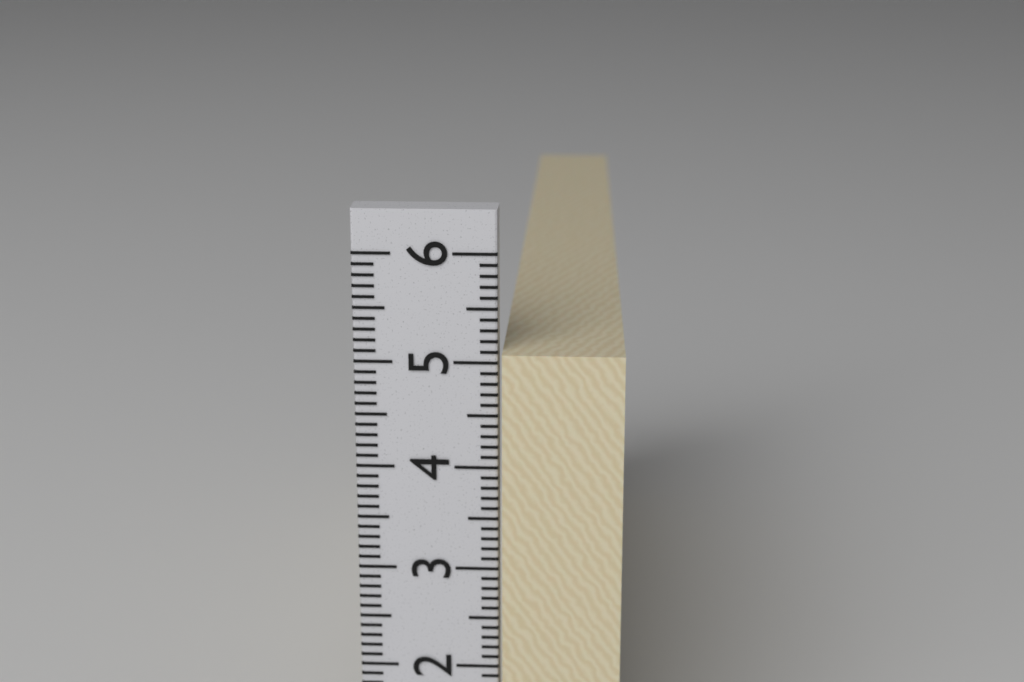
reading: 5.1 cm
